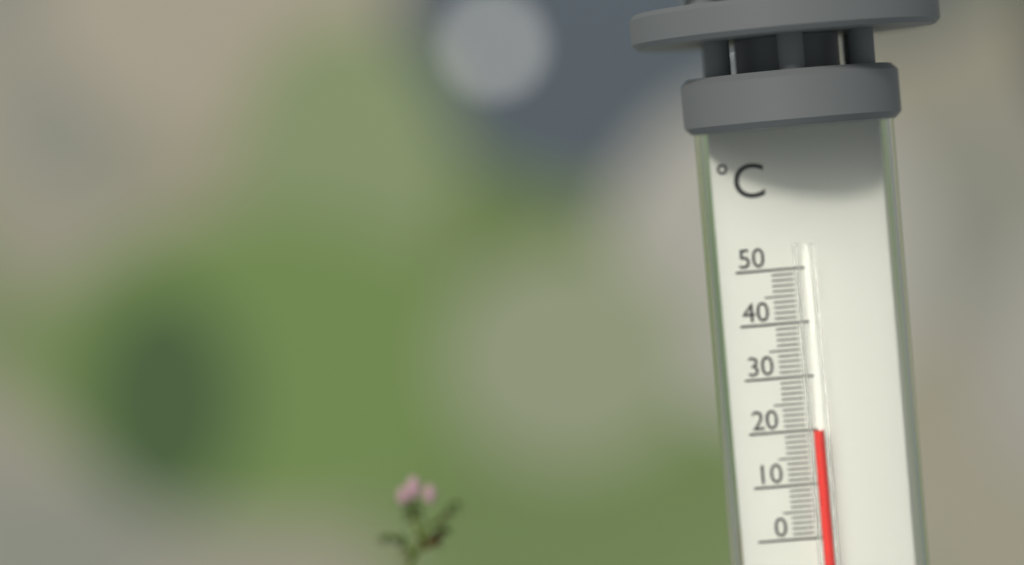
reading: 20 °C
